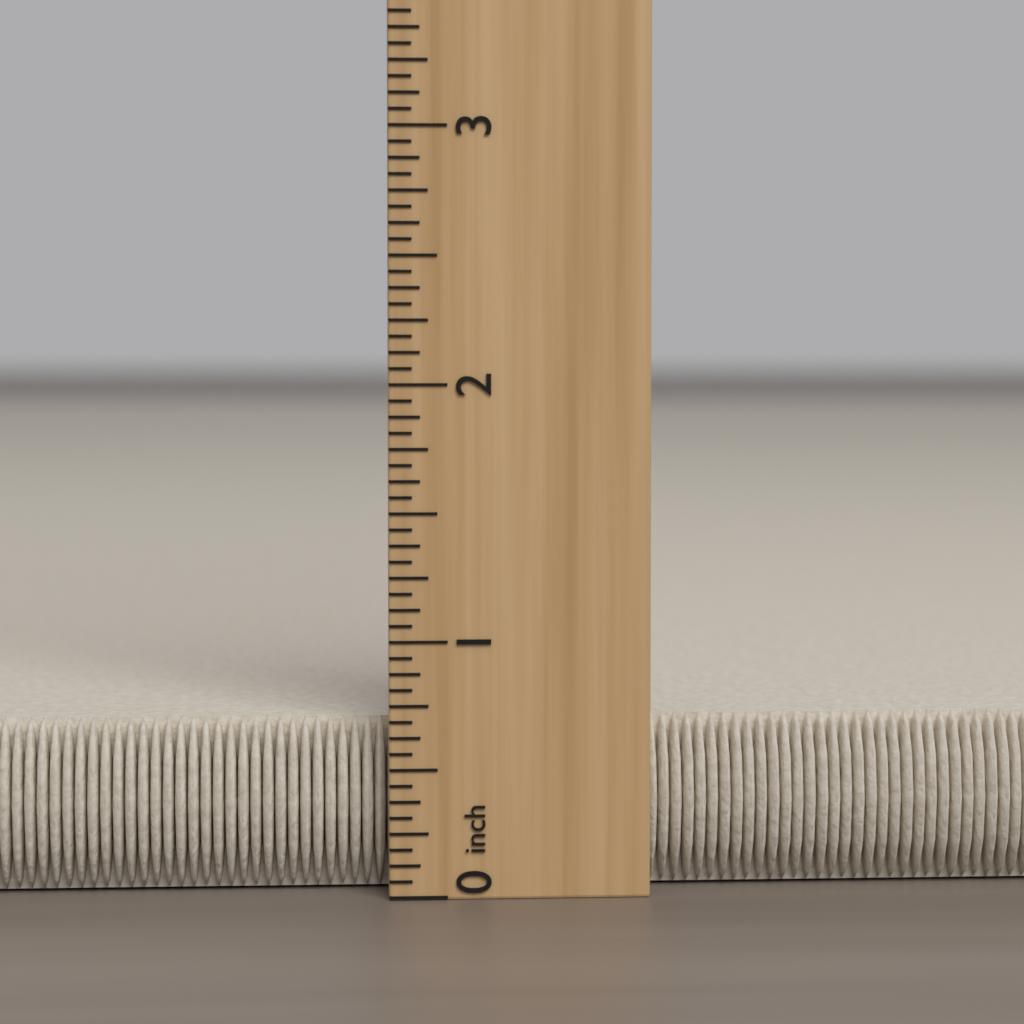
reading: 0.6875 inch
